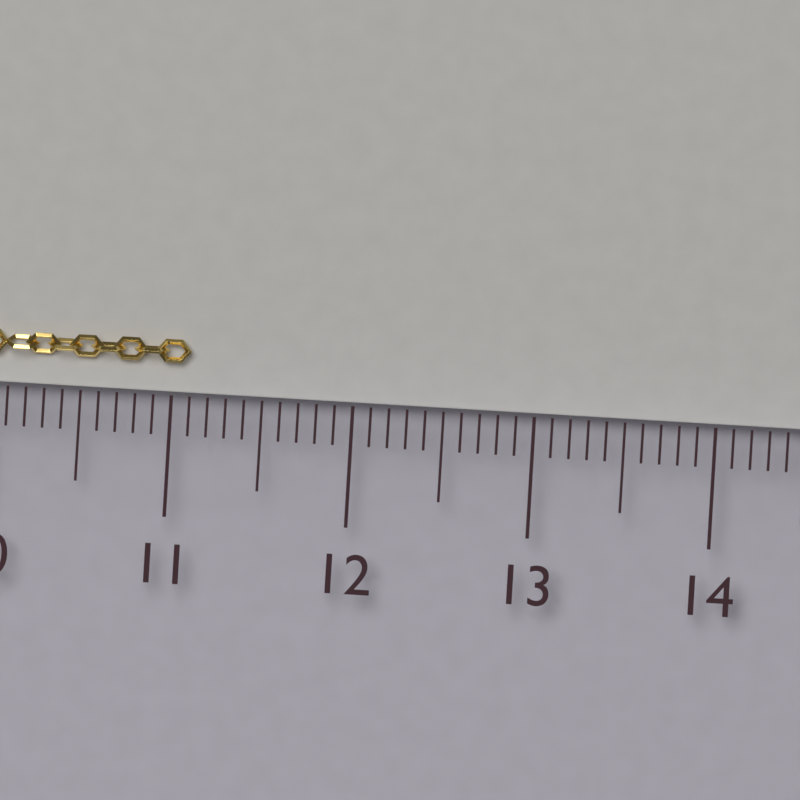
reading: 11.1 cm
